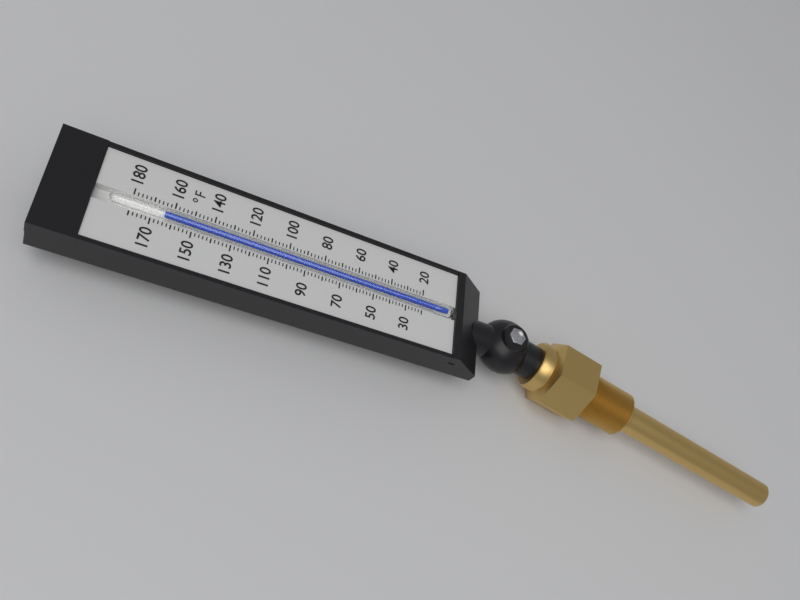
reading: 164 °F
